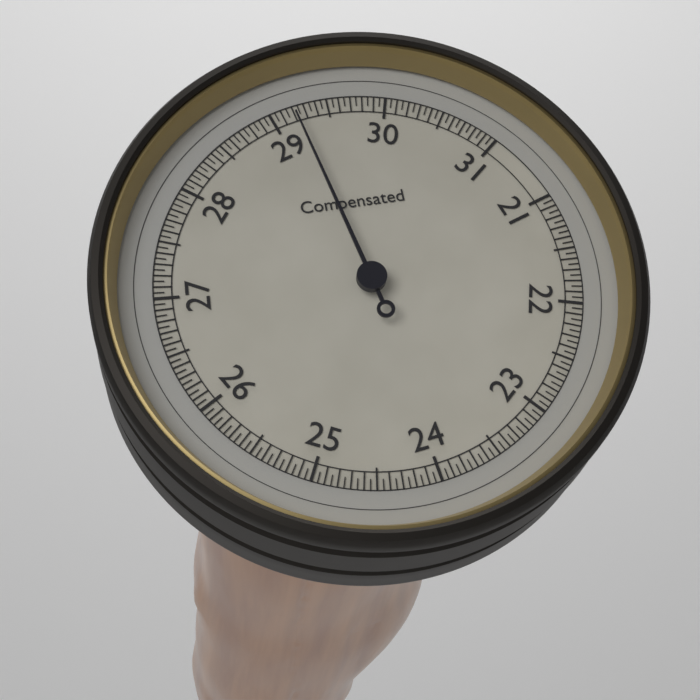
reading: 29.20 (no unit)
